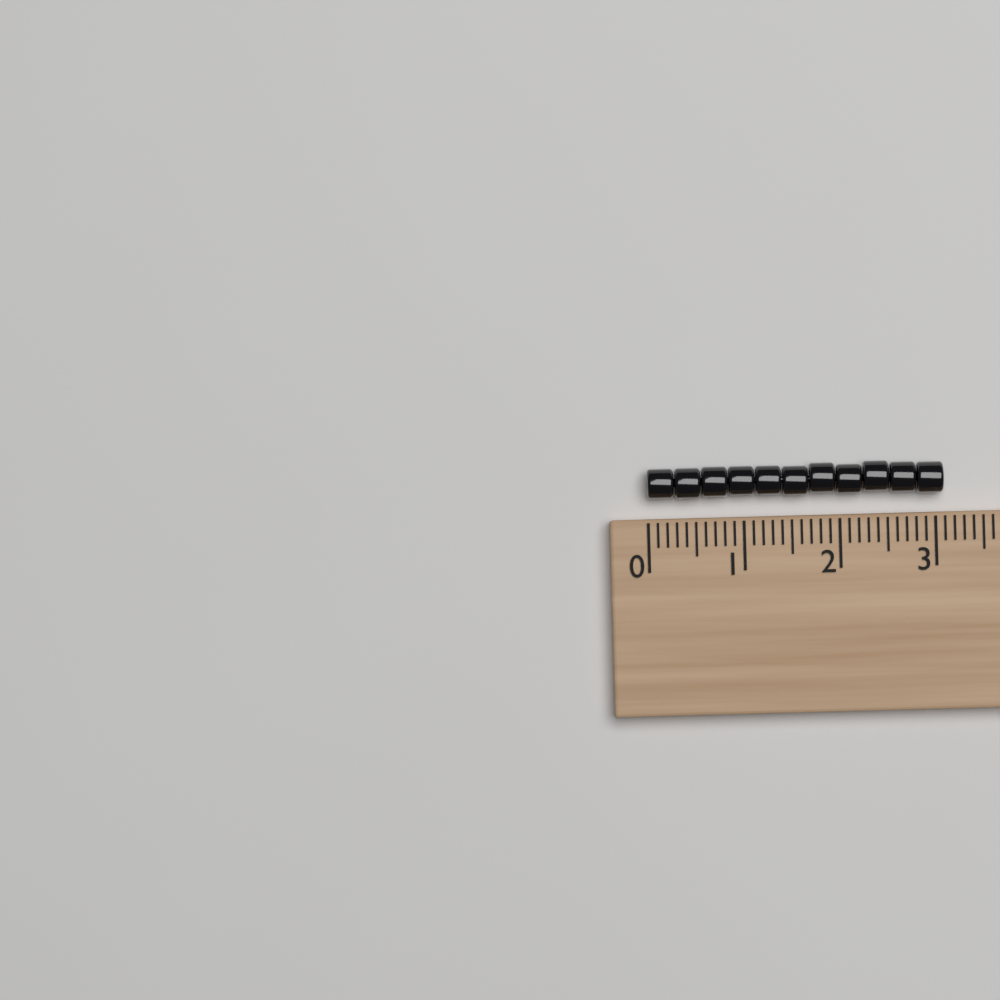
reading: 3.1 (no unit)
